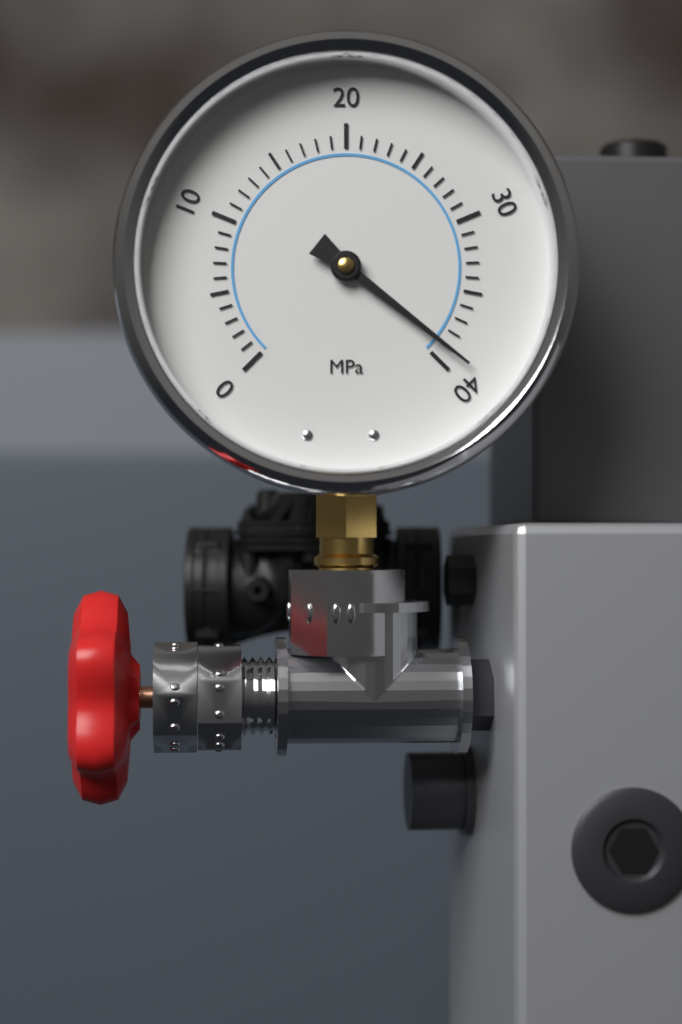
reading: 39 MPa
